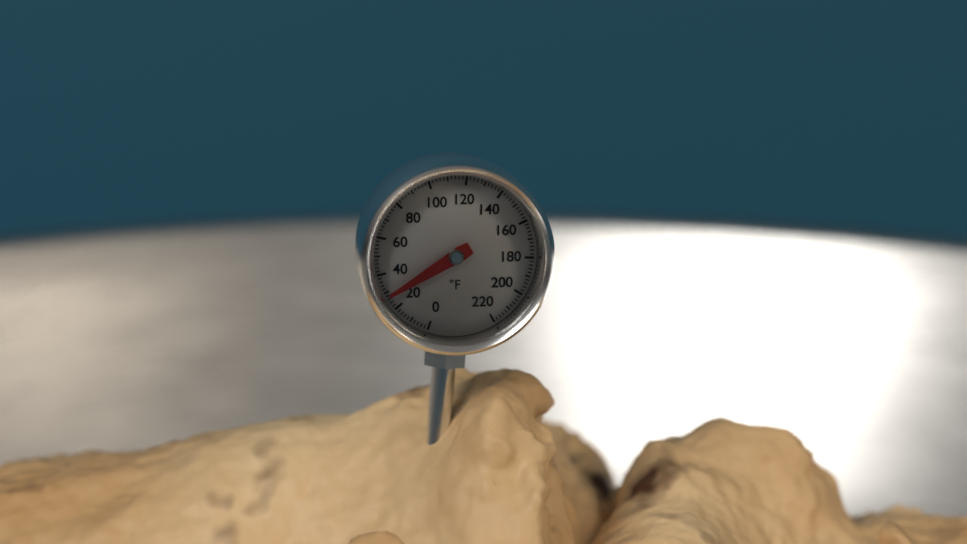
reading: 28 °F
